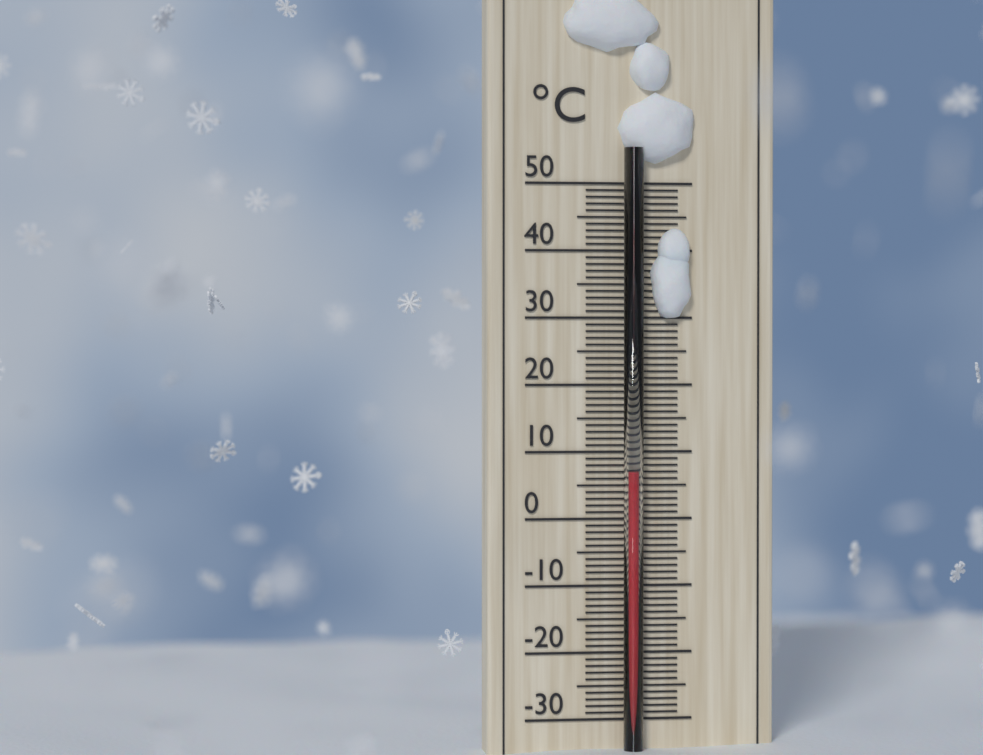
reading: 7 °C
